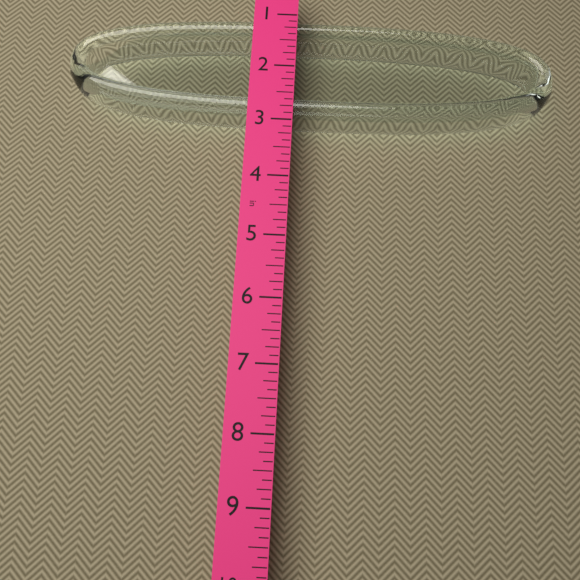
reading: 2.875 in
